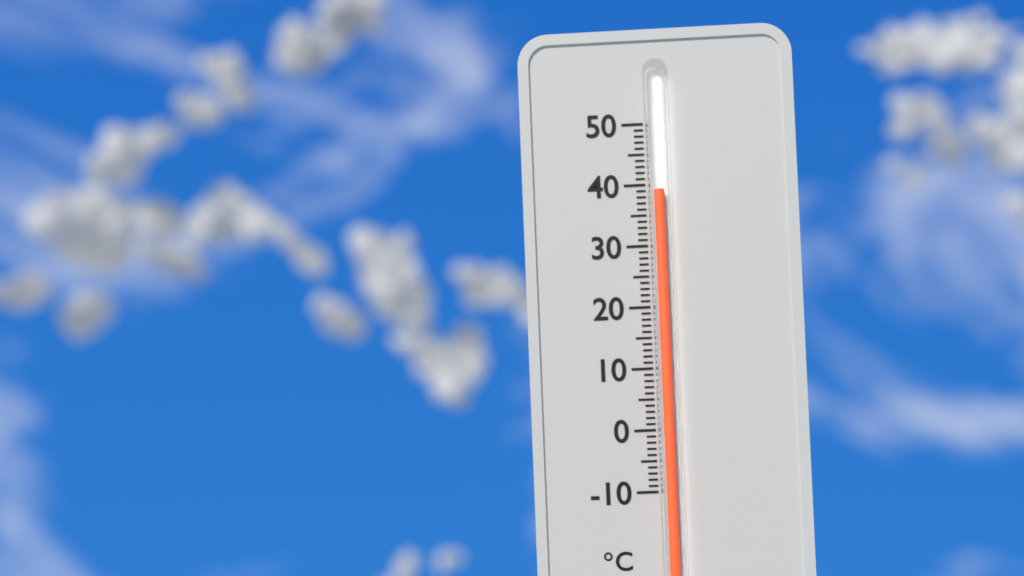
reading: 39 °C
